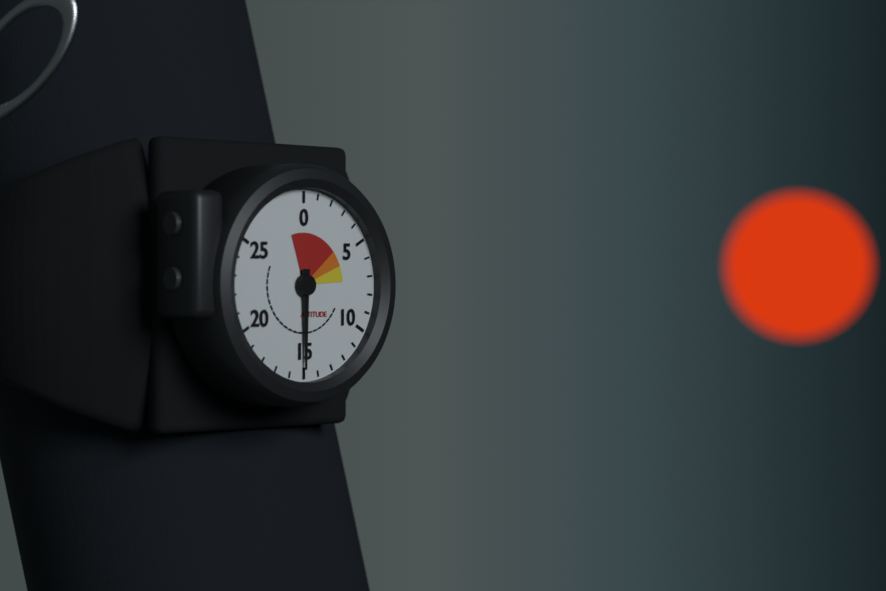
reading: 15 (no unit)
